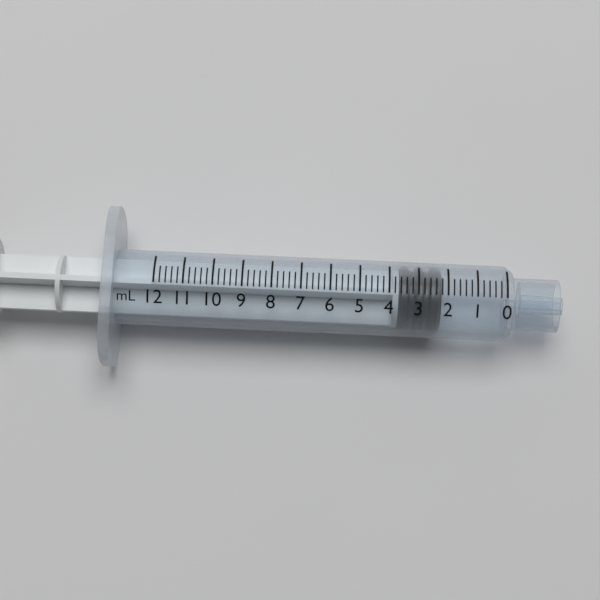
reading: 2.2 mL
